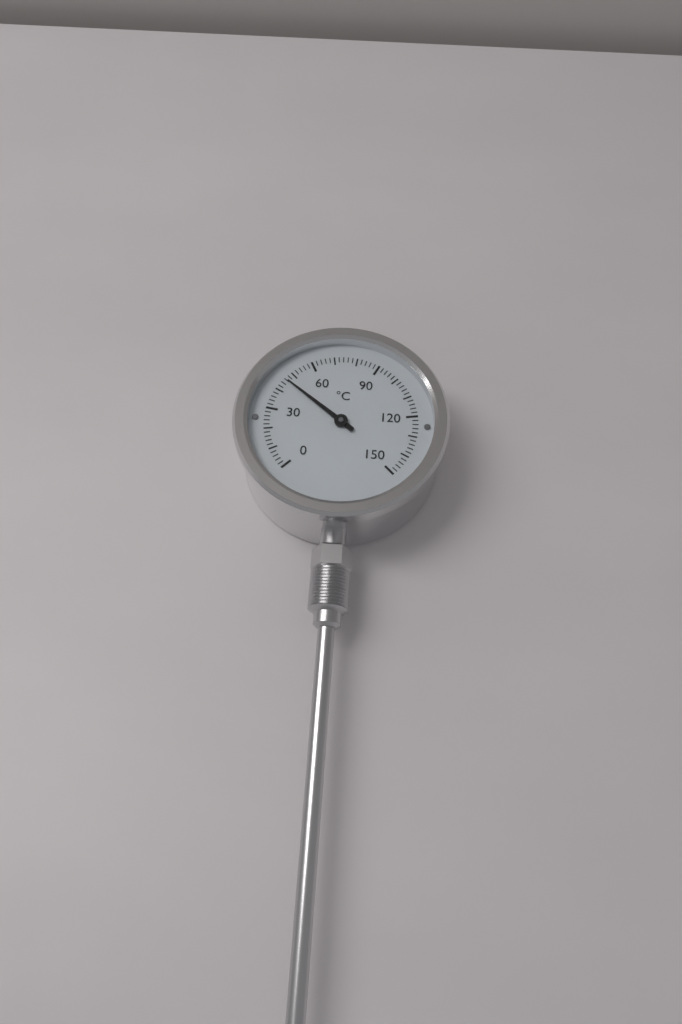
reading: 46 °C
